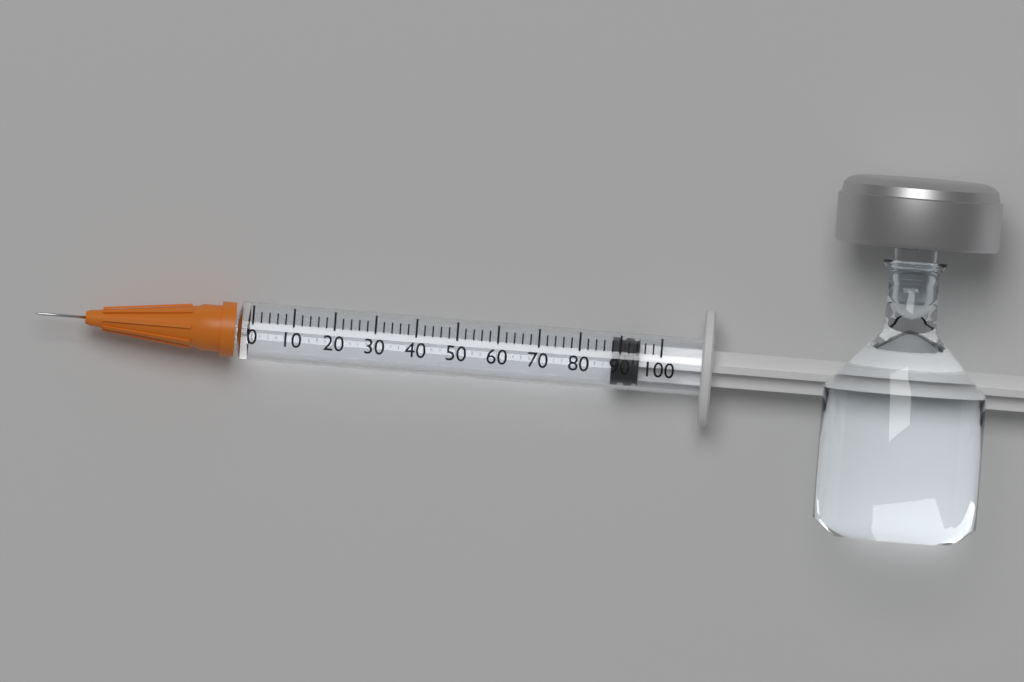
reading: 88 (no unit)
